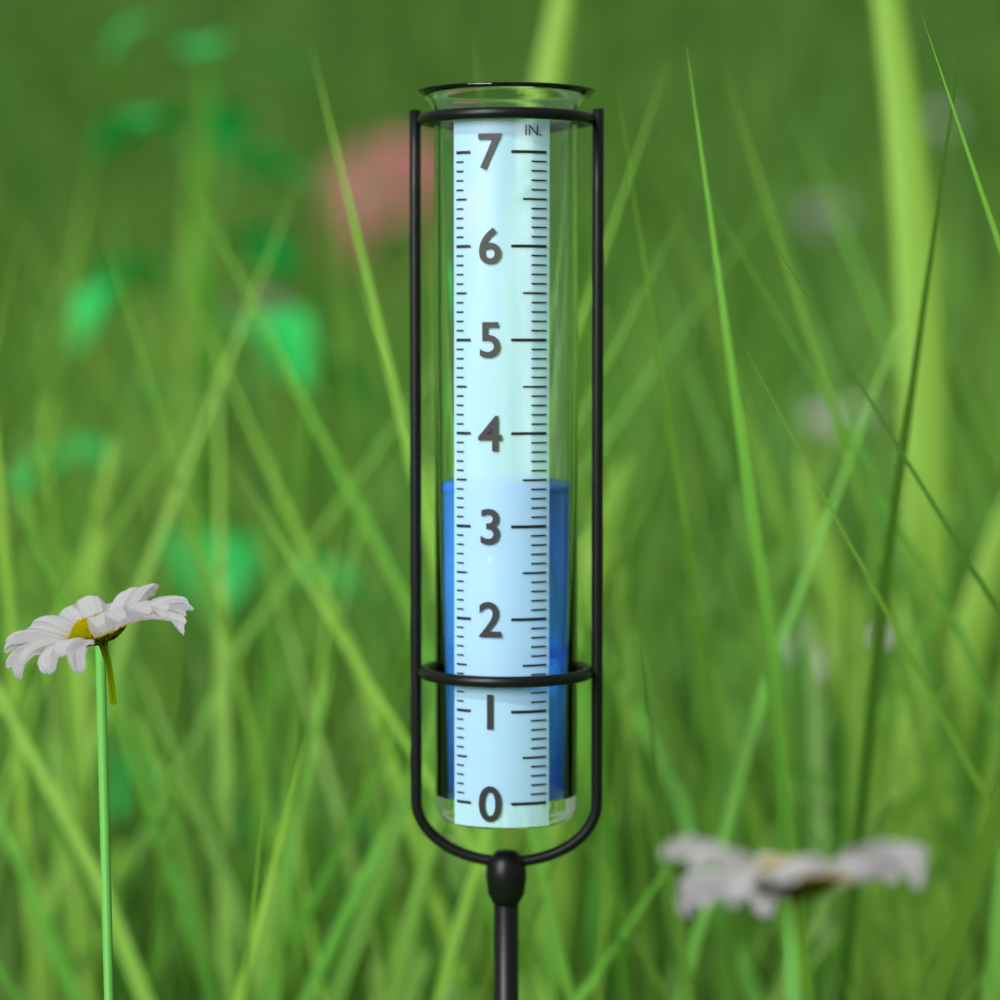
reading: 3.4 in
